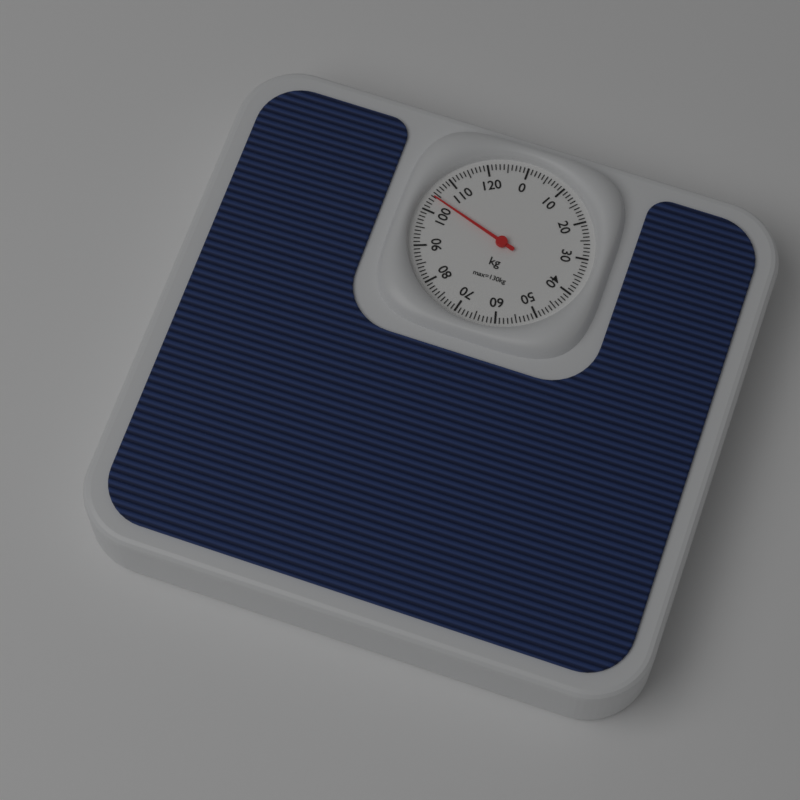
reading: 104 kg
